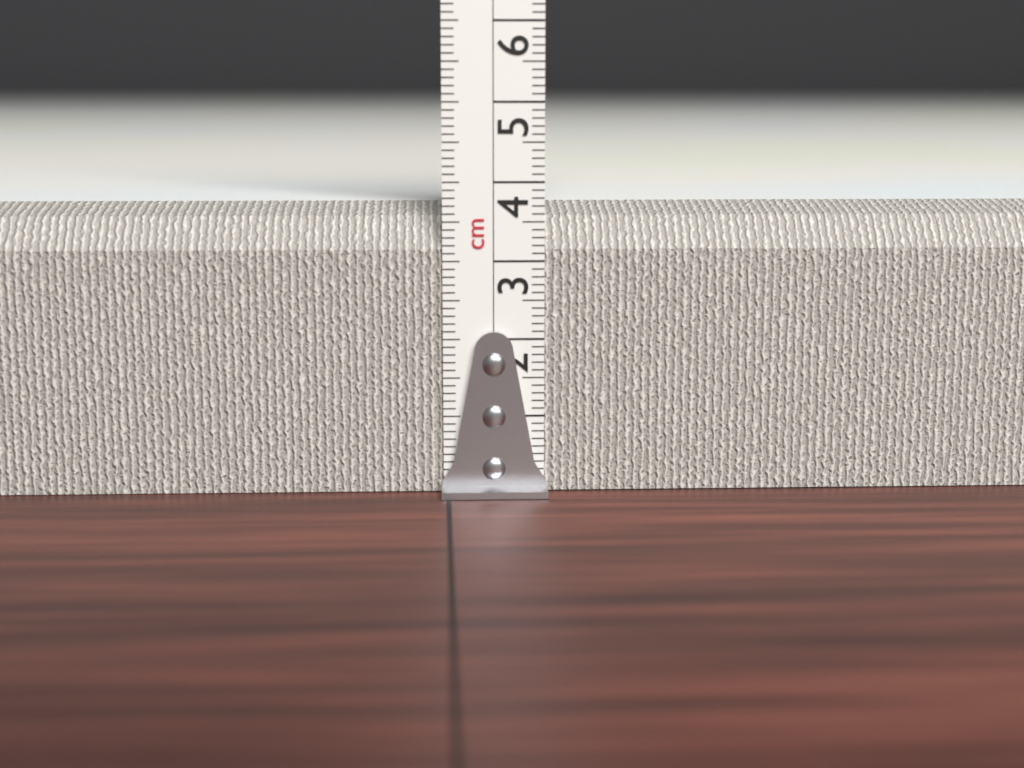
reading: 3.7 cm
